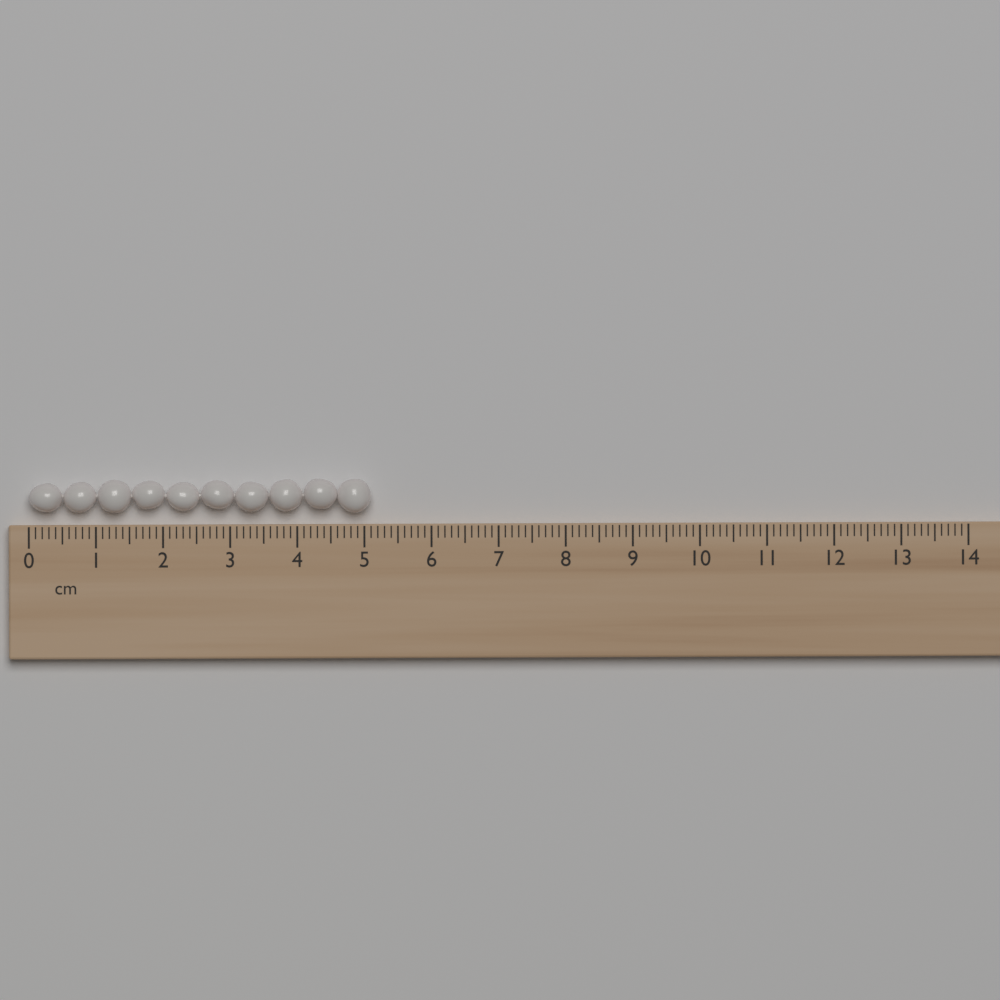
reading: 5.1 cm
